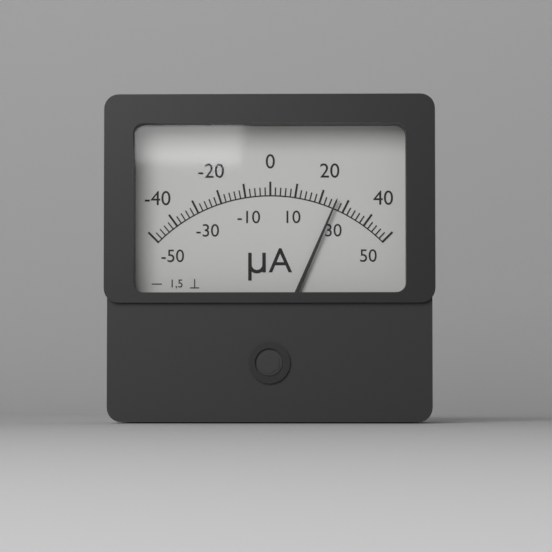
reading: 26 µA
